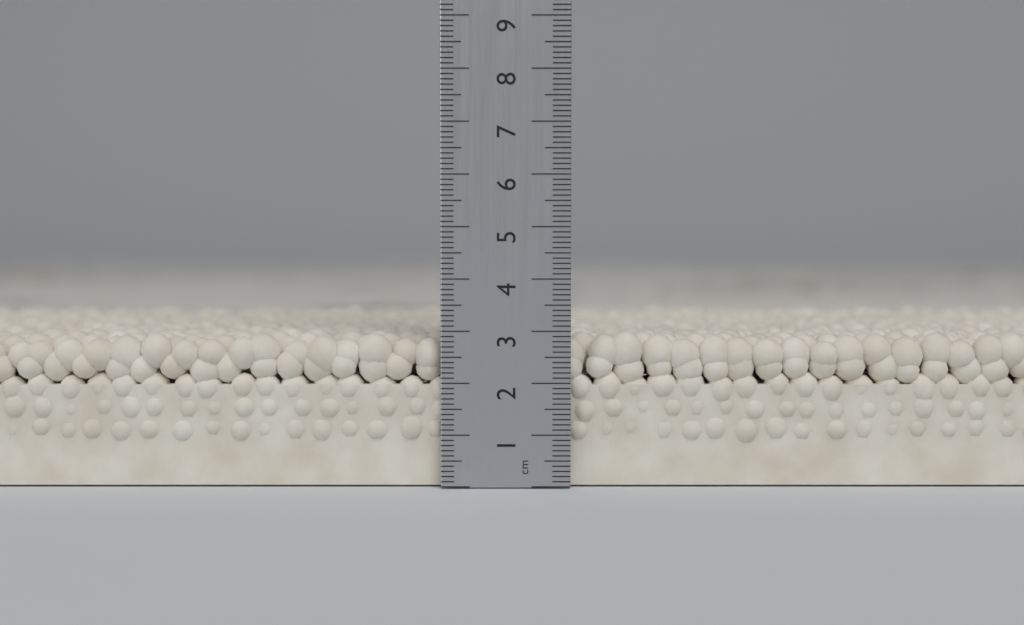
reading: 3.0 cm
